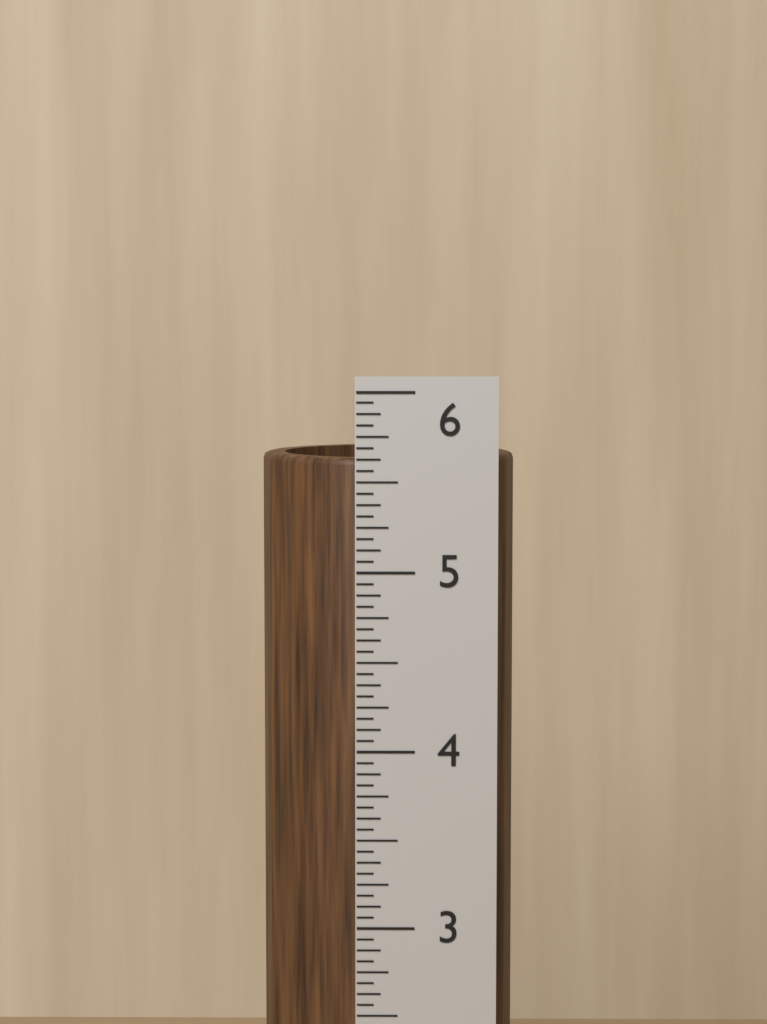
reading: 5.6250 in
